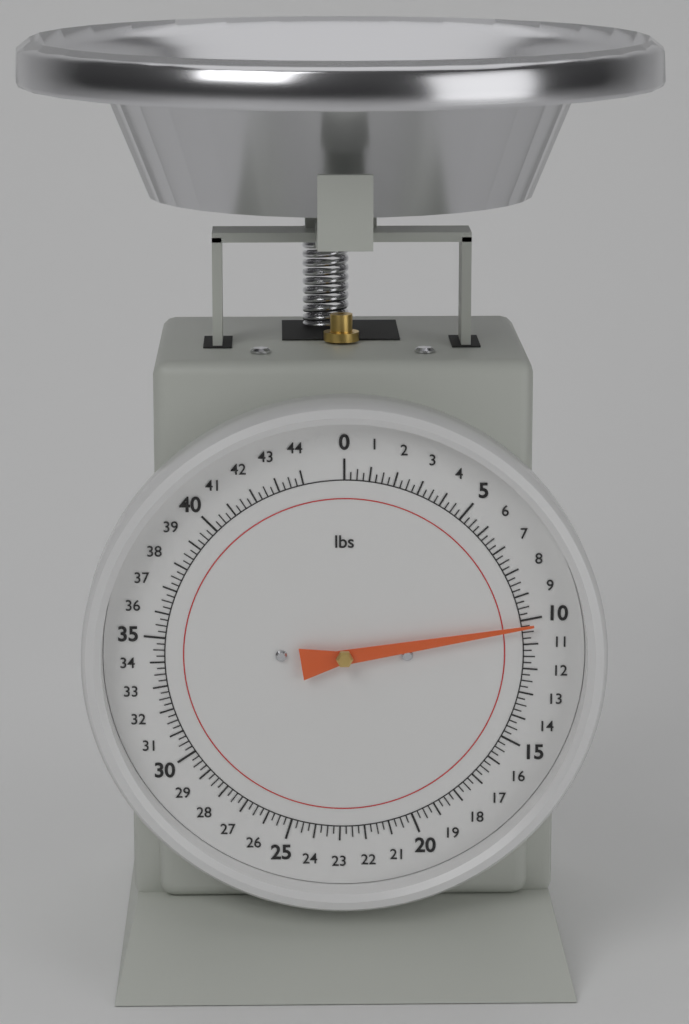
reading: 10.25 lbs
